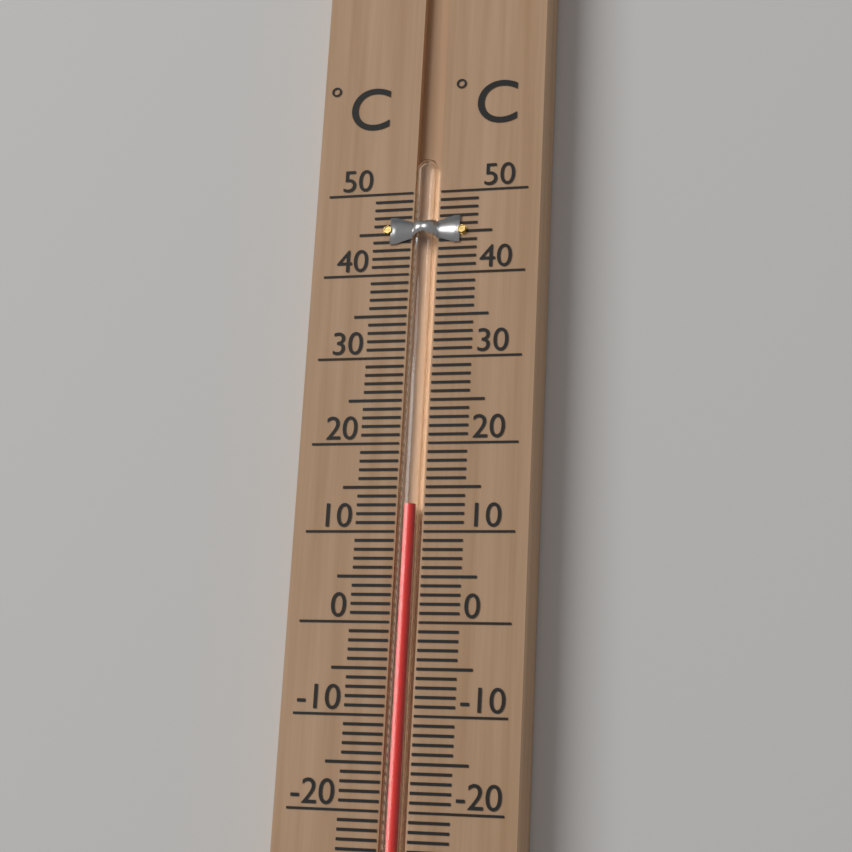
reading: 13 °C
